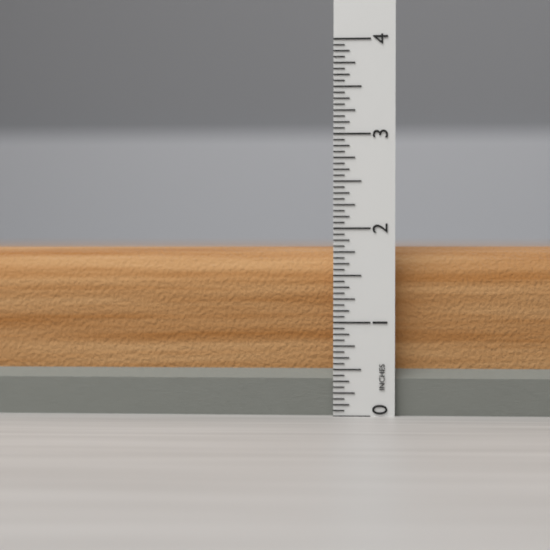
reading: 1.8125 in
